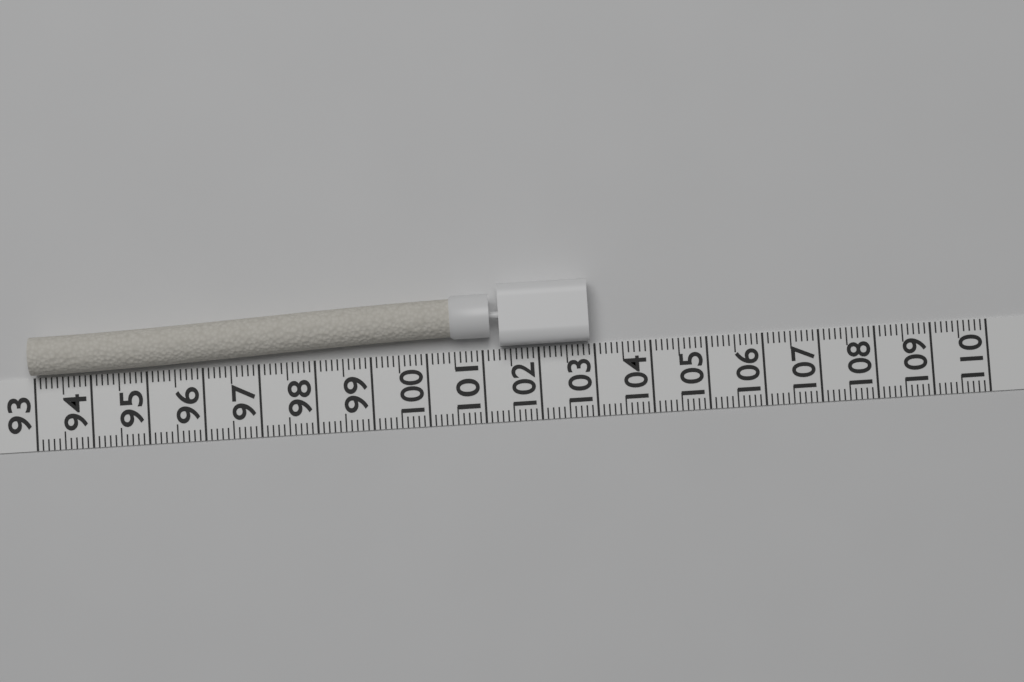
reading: 102.9 (no unit)
